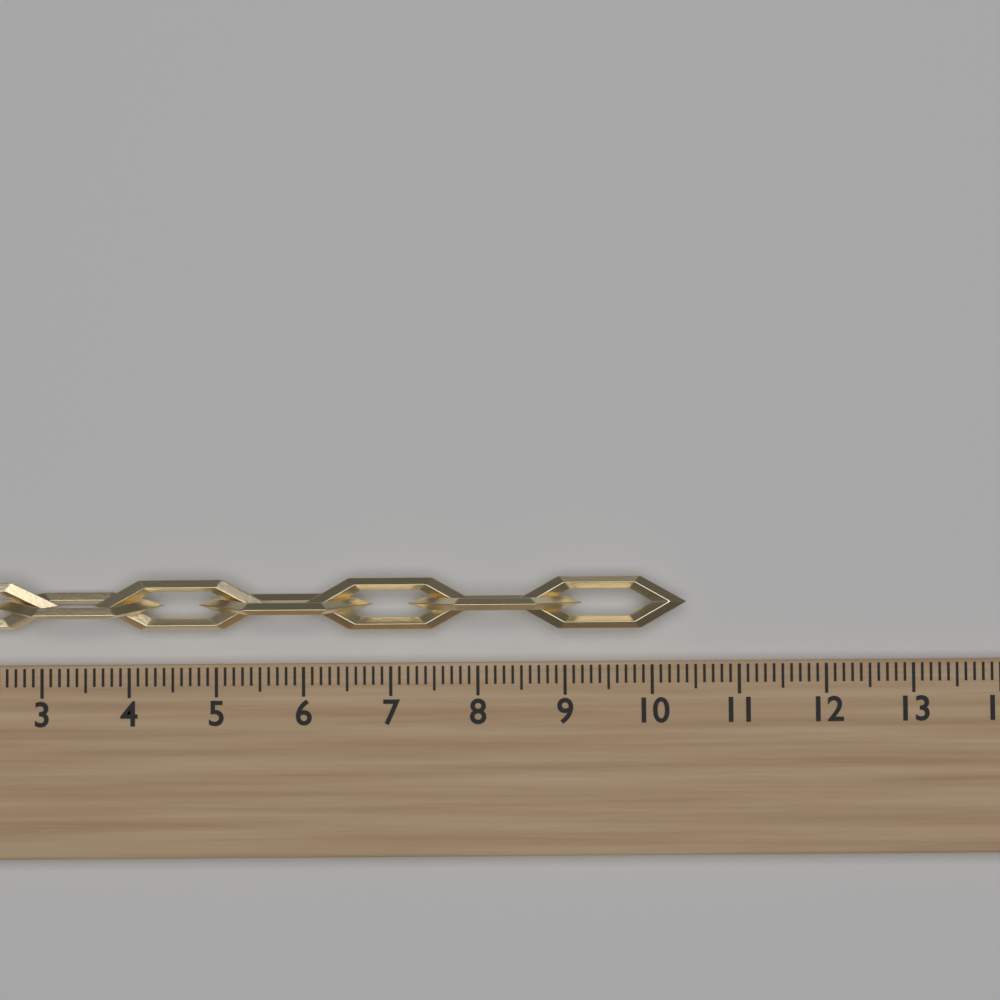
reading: 10.4 (no unit)
